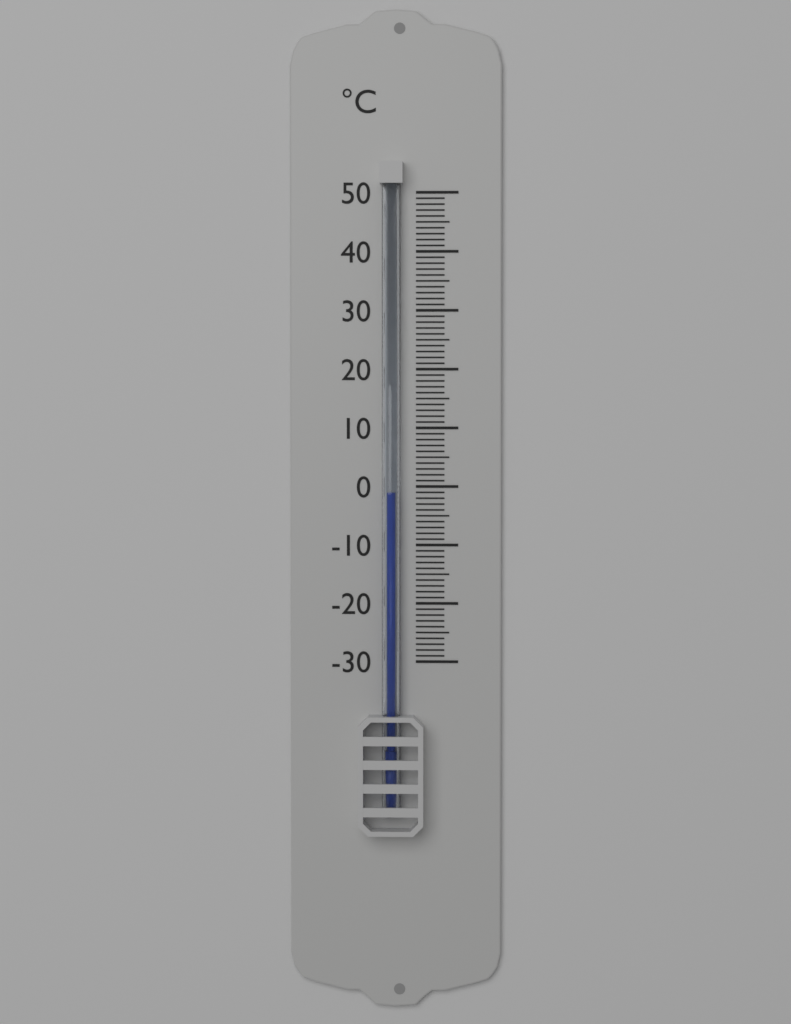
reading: -1 °C
